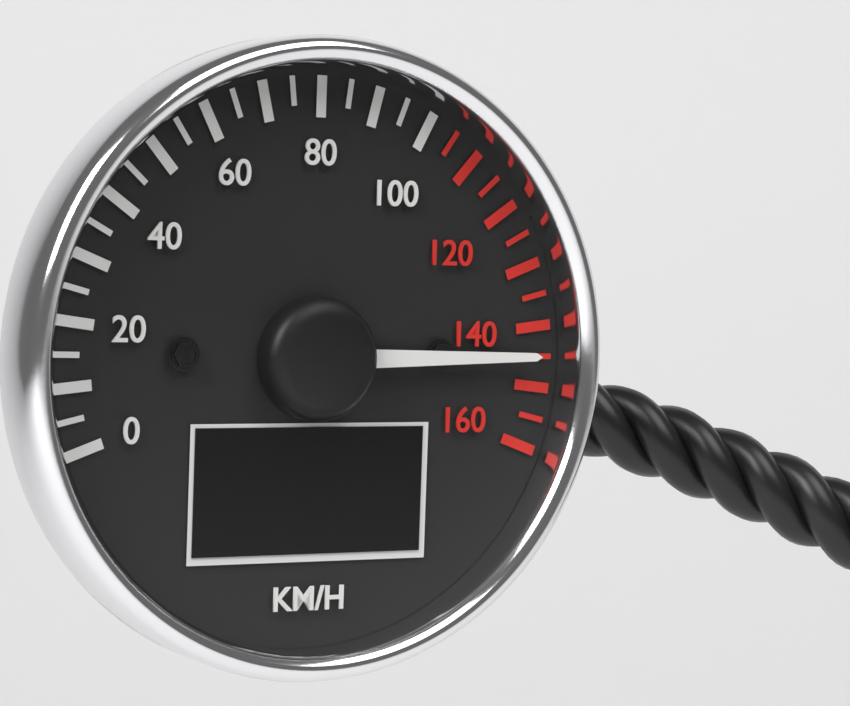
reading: 145 km/h
